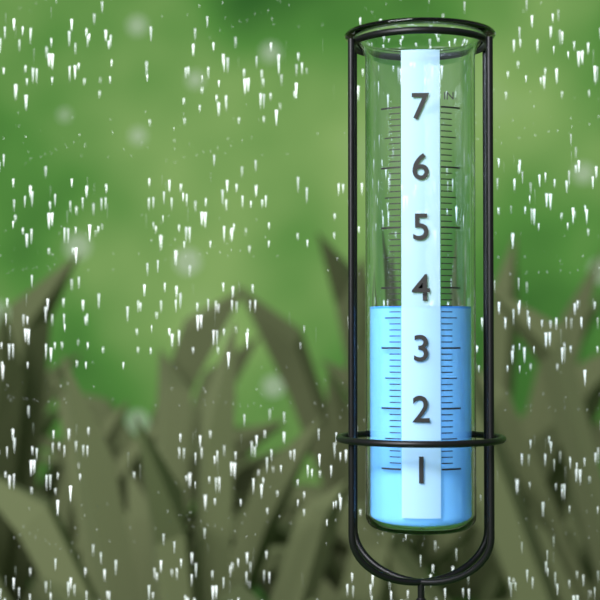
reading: 3.7 in
